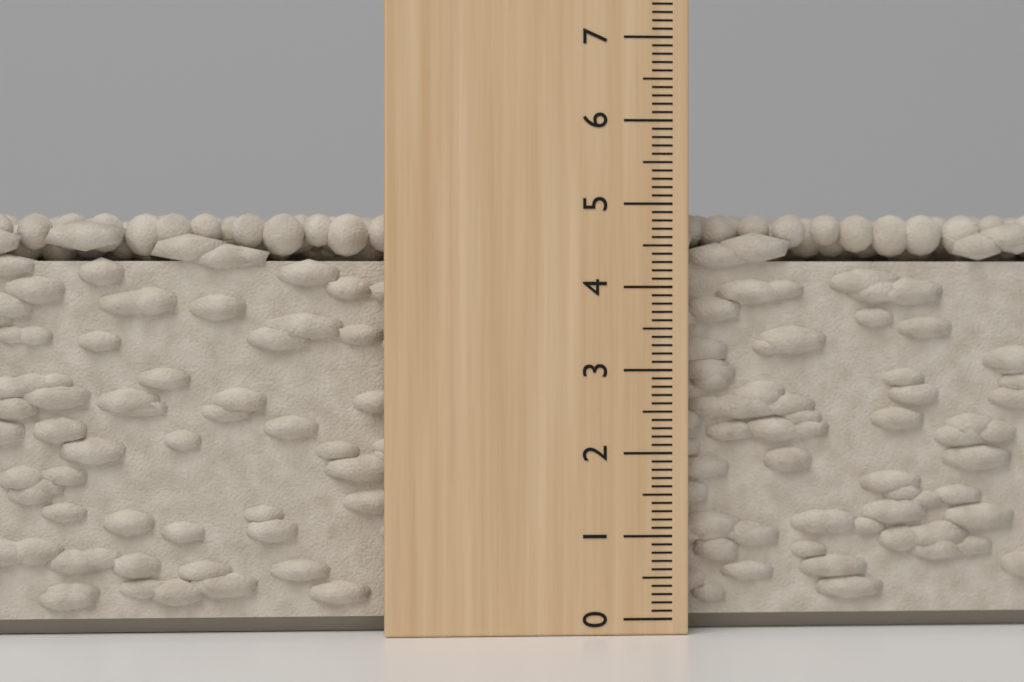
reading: 4.9 cm
